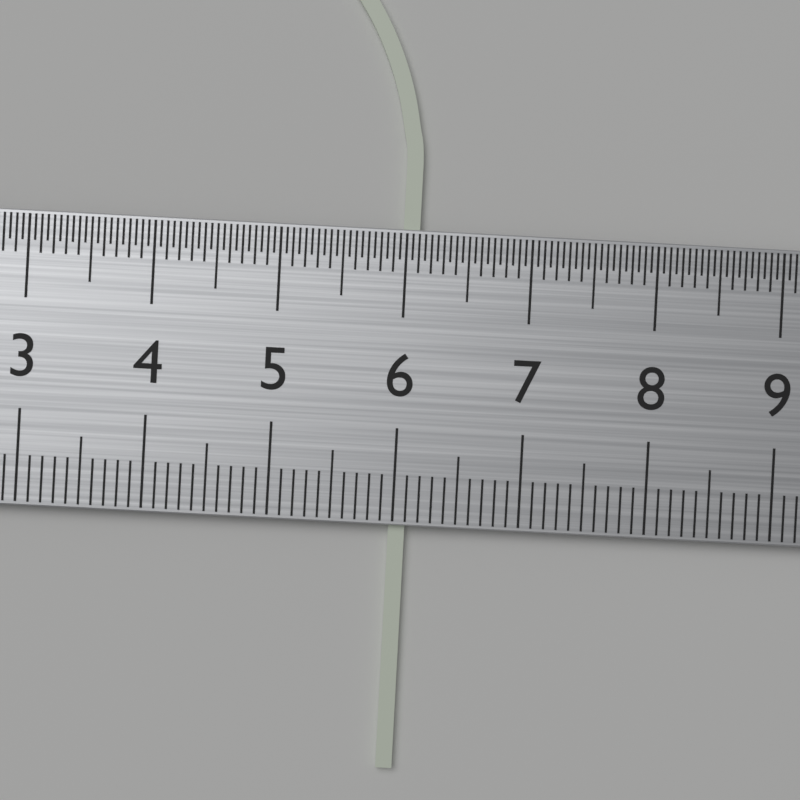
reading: 6.1 cm
